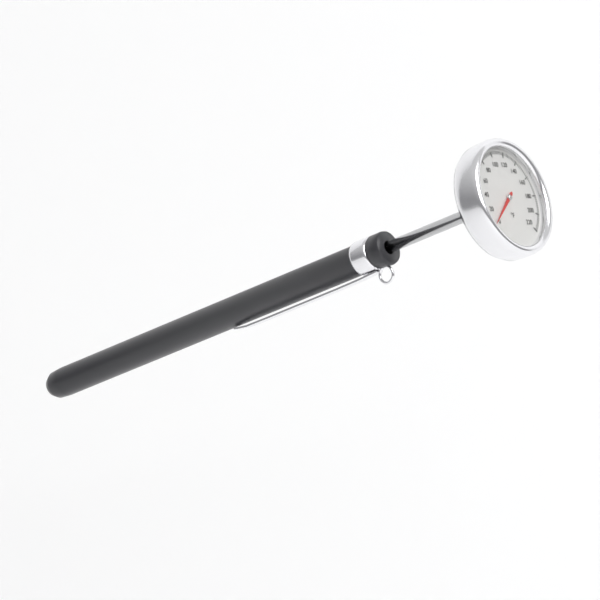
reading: 4 °F
